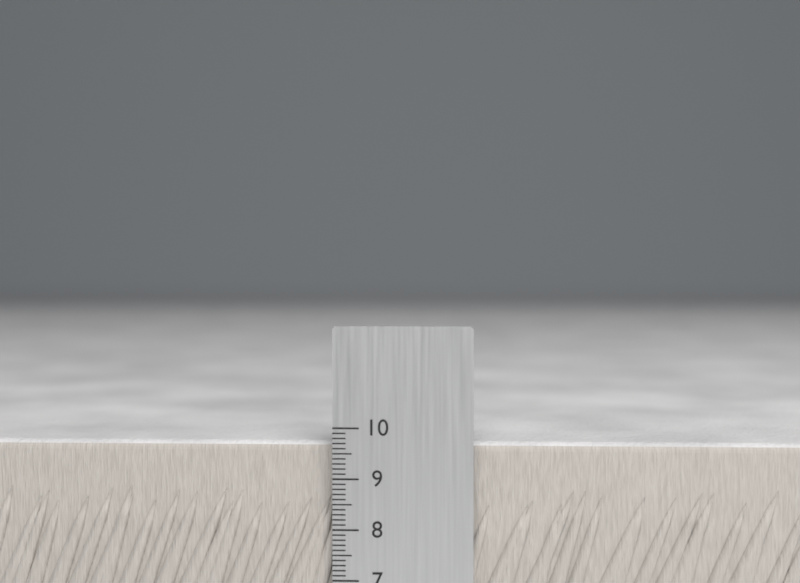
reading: 9.7 cm
